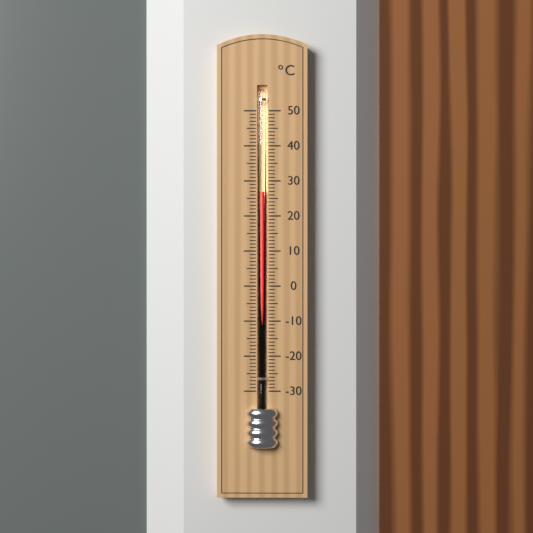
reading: 27 °C
